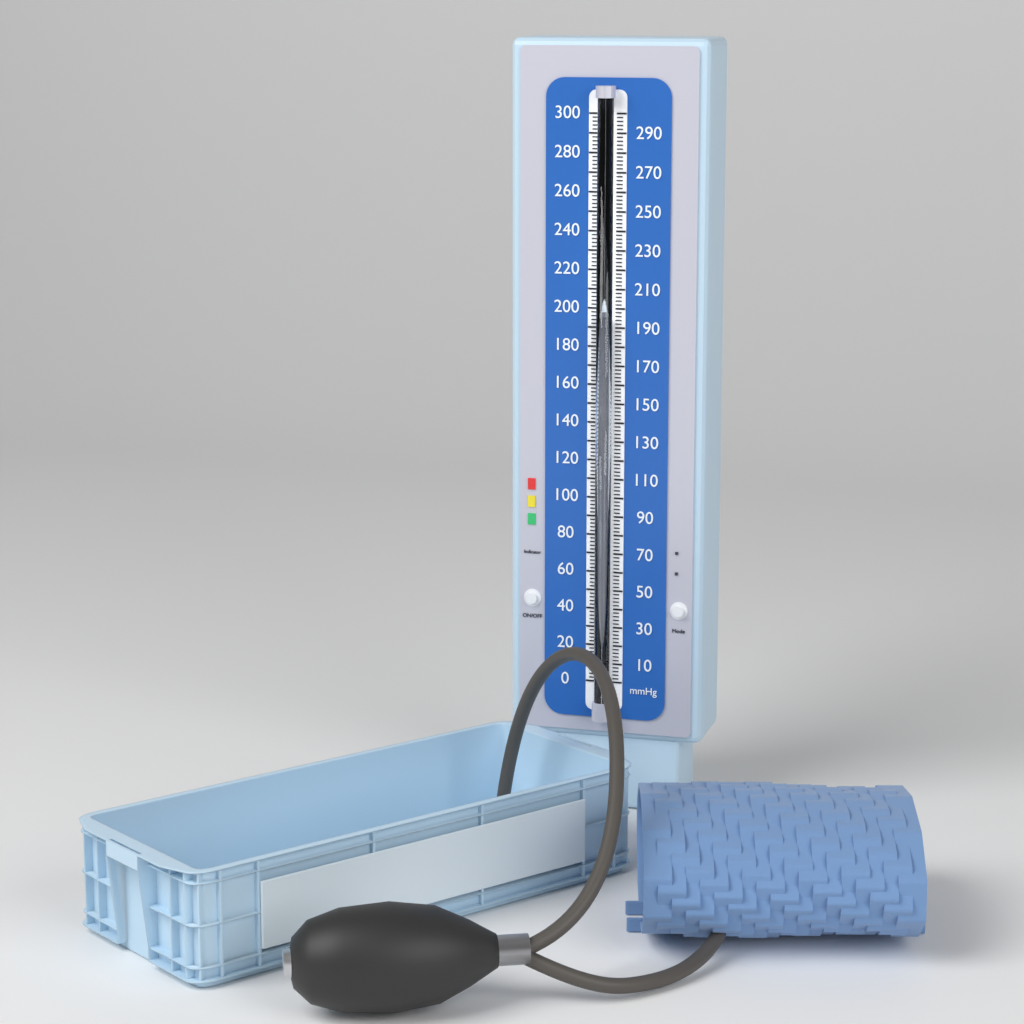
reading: 196 mmHg
